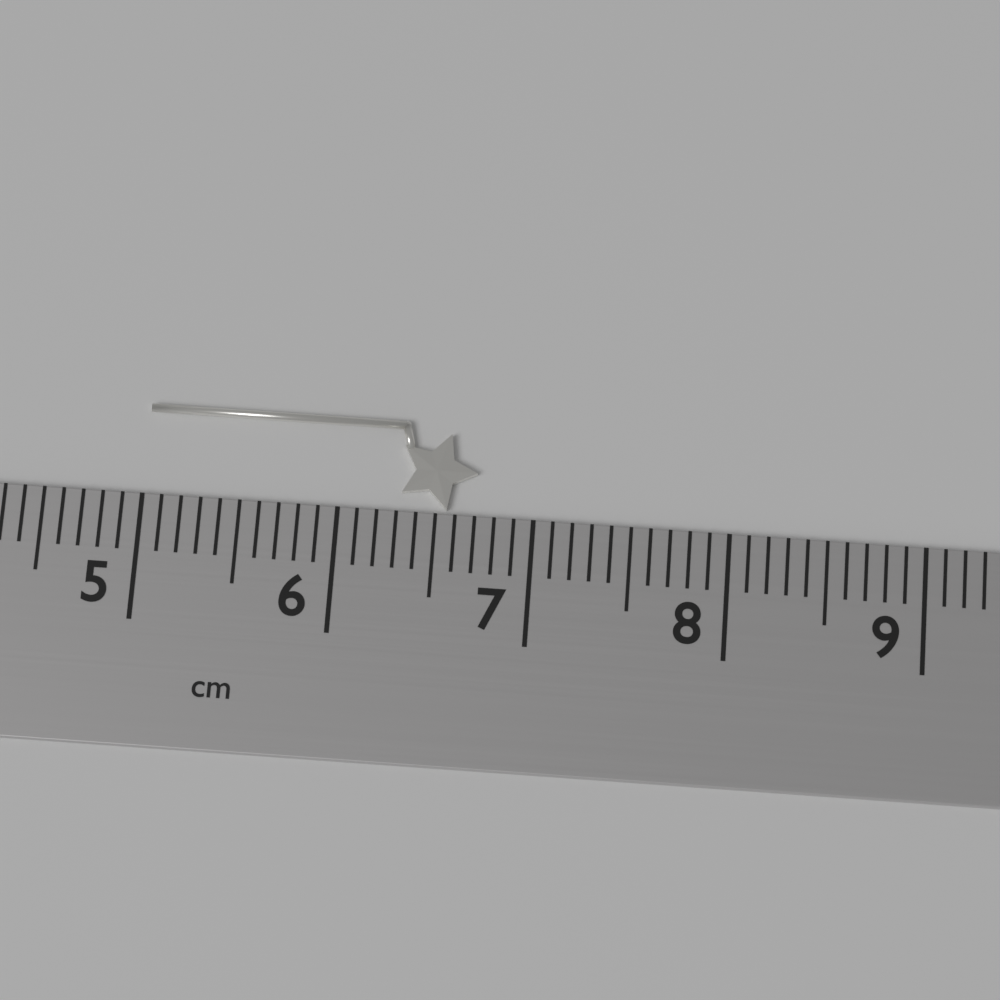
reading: 6.7 cm
